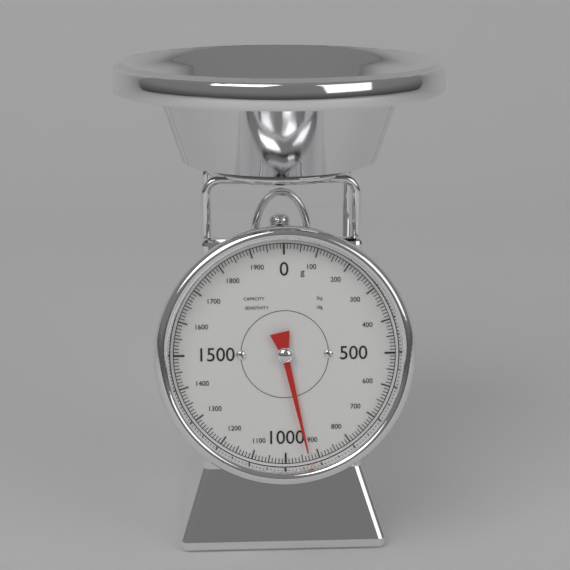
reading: 930 g
